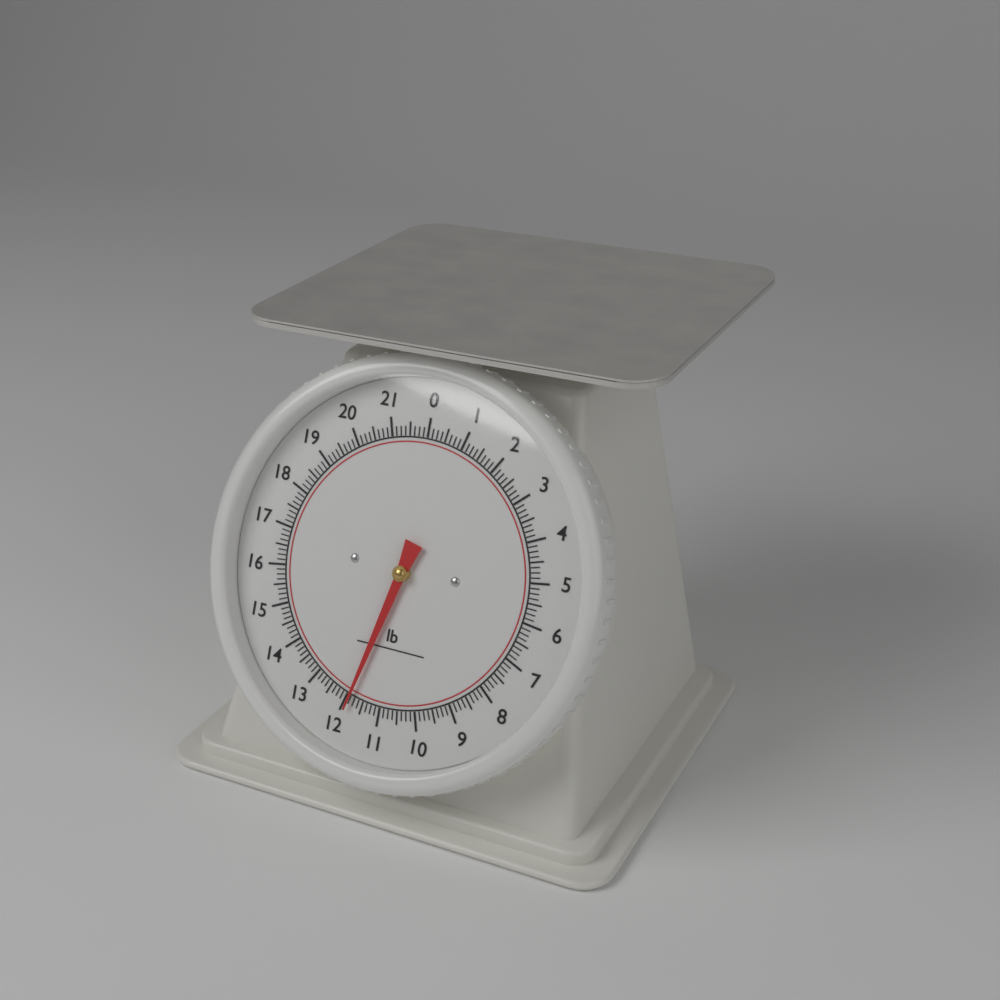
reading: 11.875 lb
